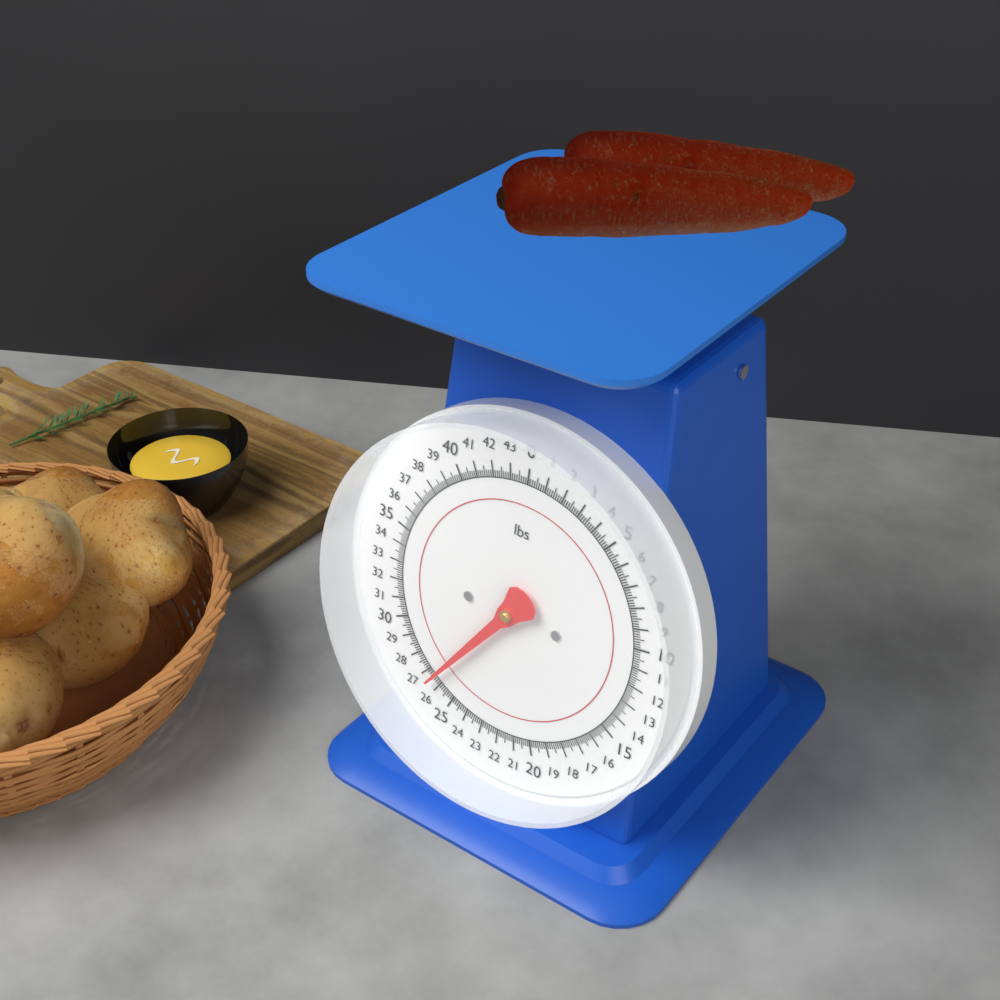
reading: 26.500 lbs
